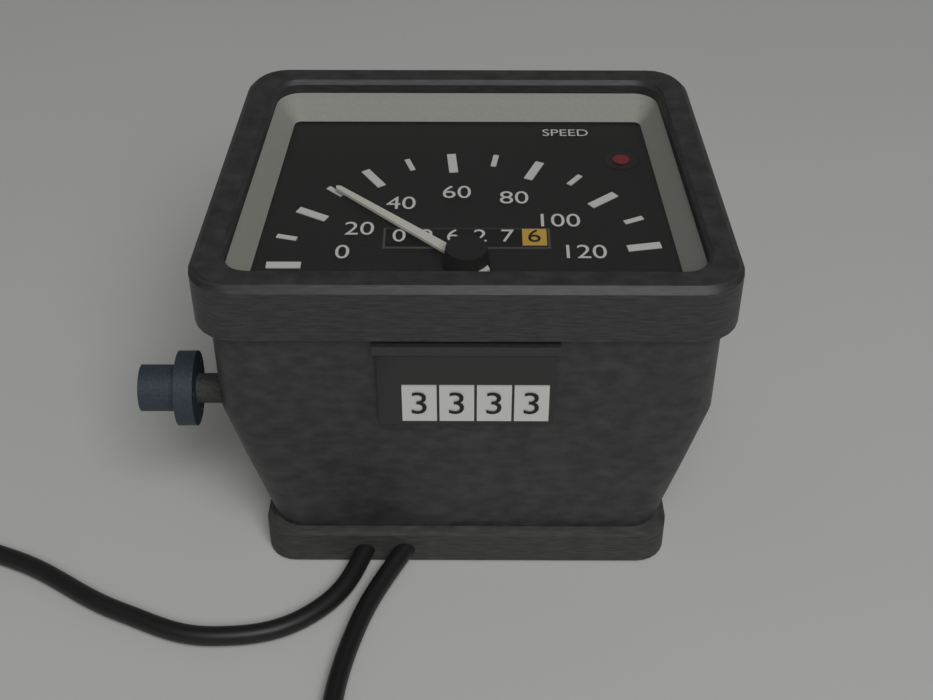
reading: 30 (no unit)
